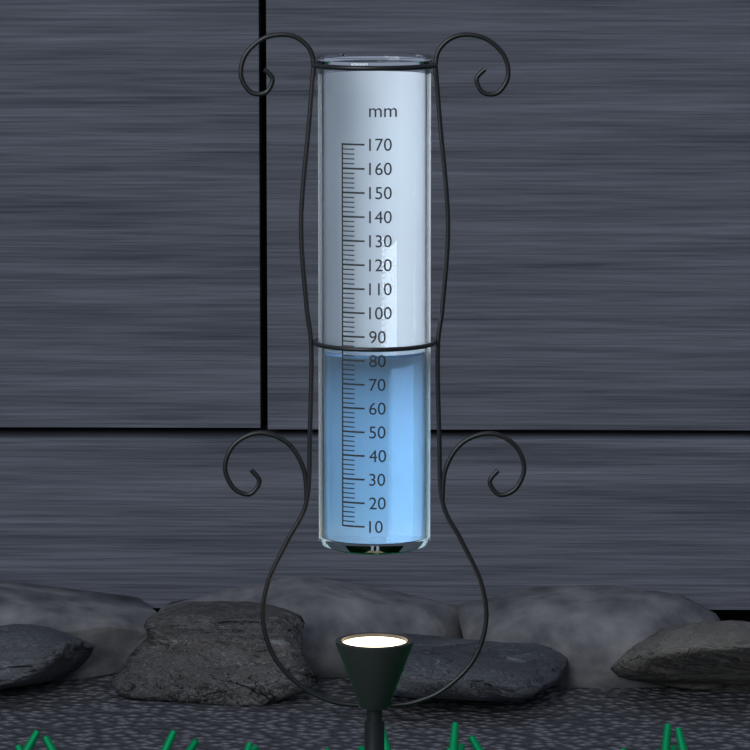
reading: 82 mm
